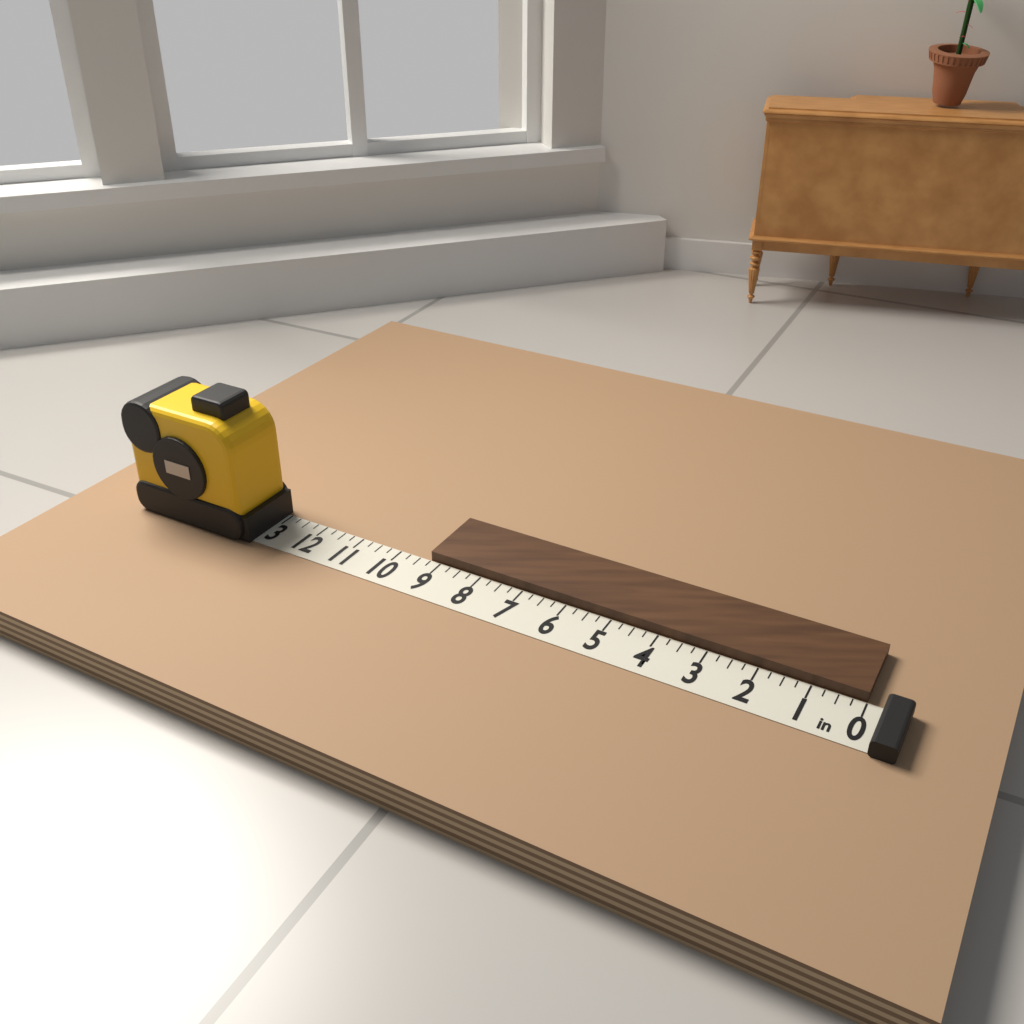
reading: 9.25 in
